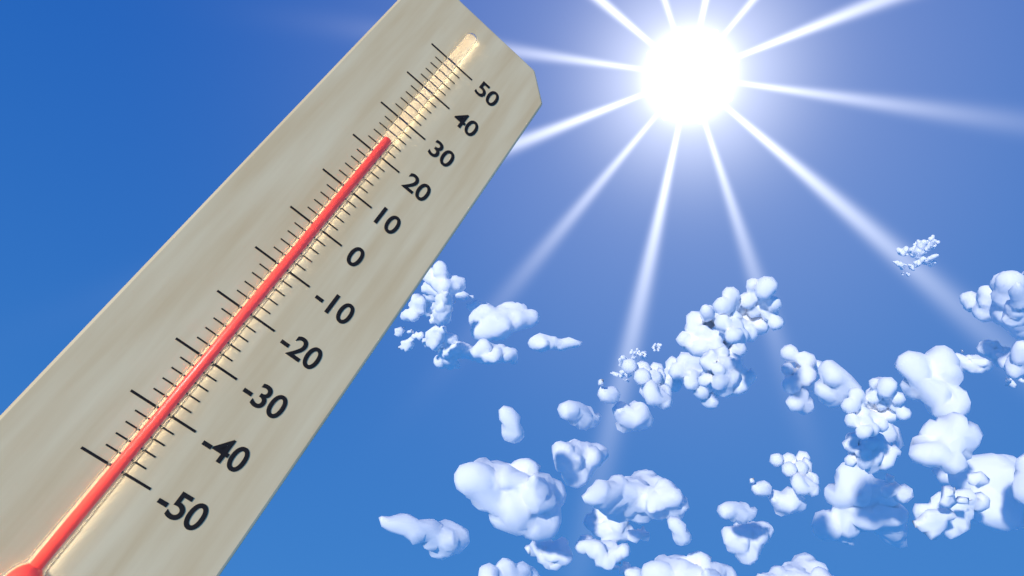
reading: 24 (no unit)
